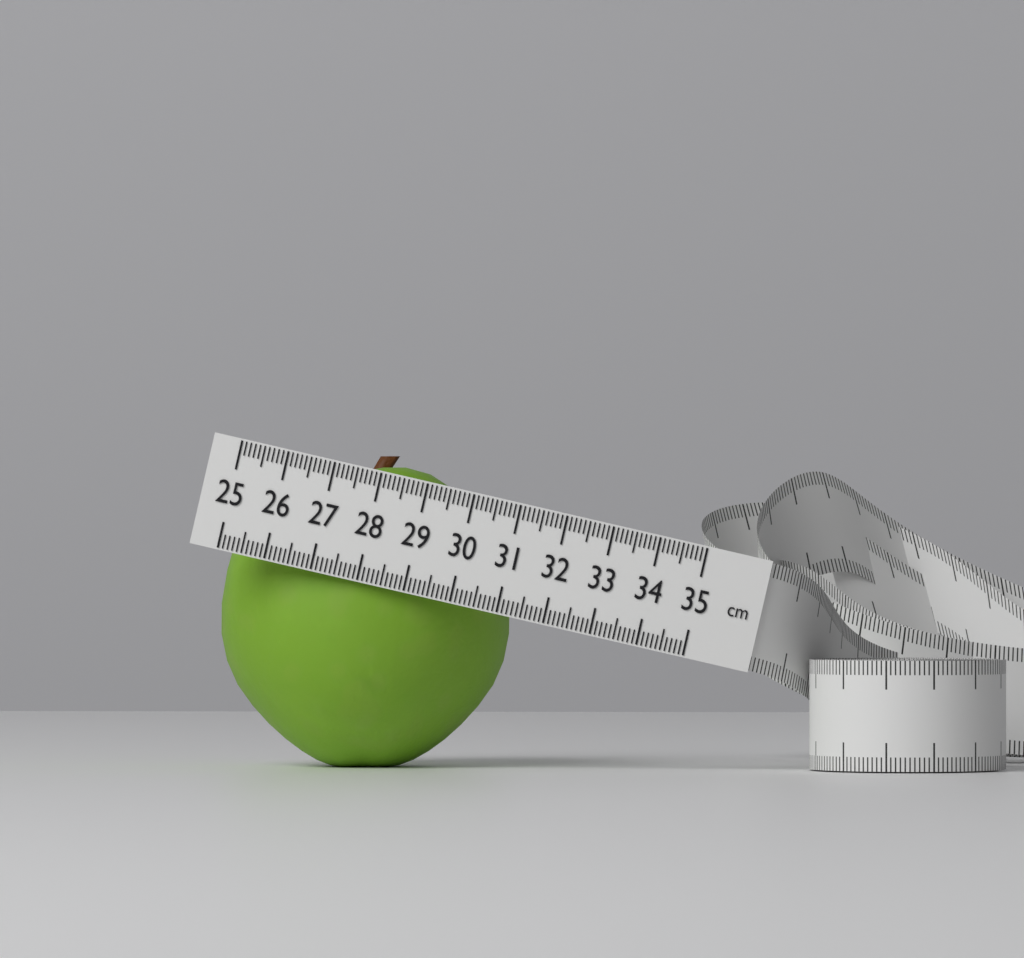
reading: 31.2 cm
